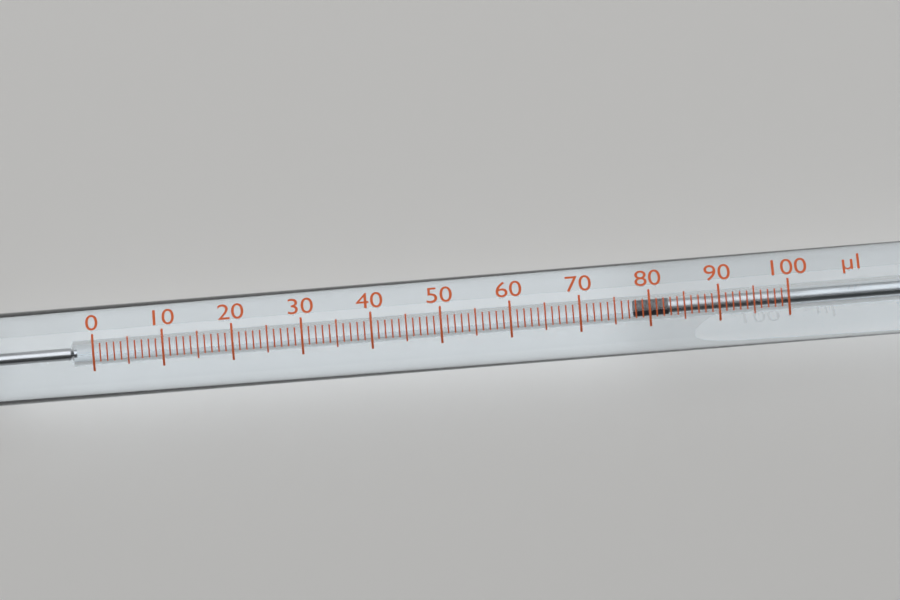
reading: 78 µl
